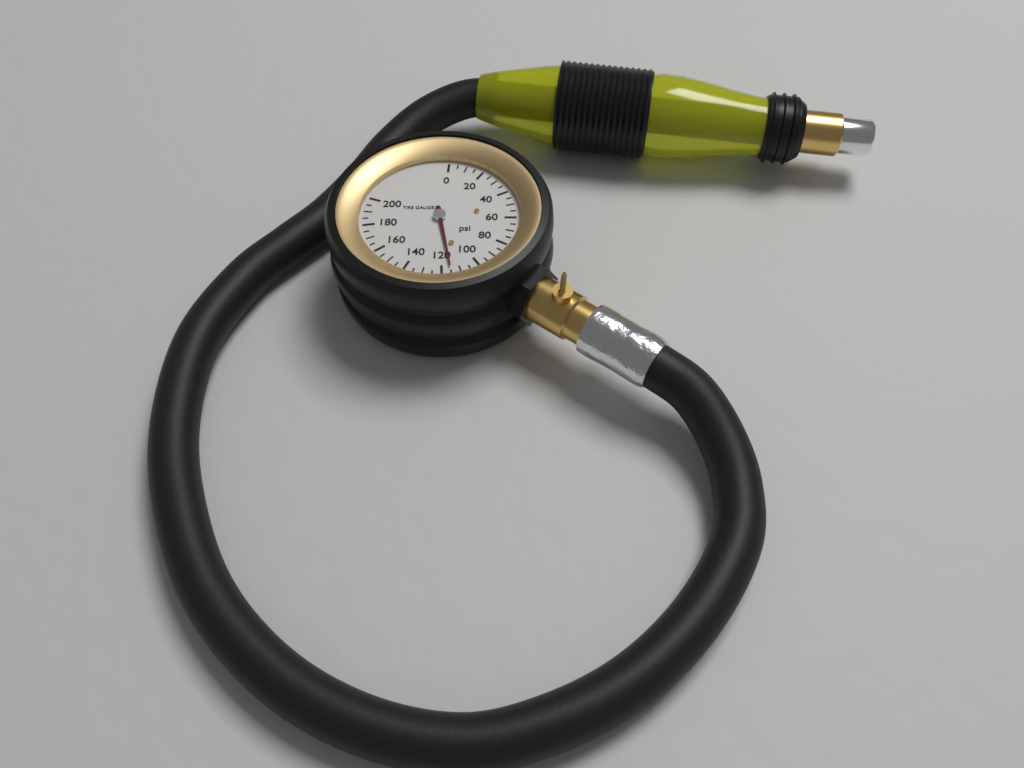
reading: 115 psi
